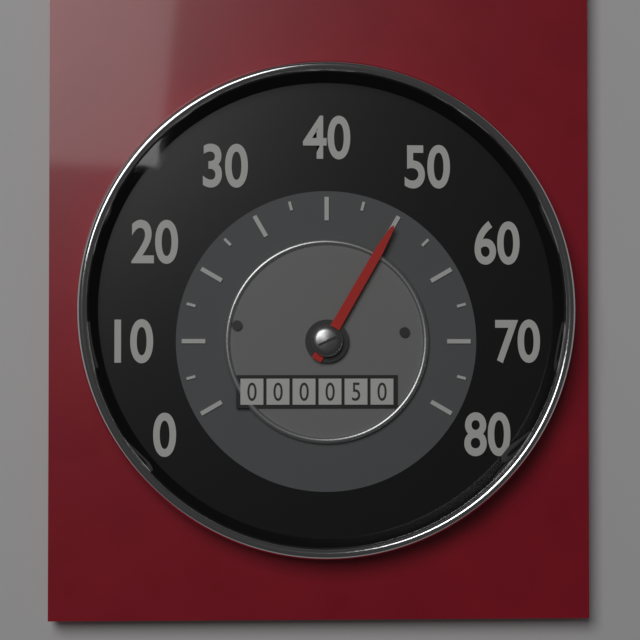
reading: 50 (no unit)
